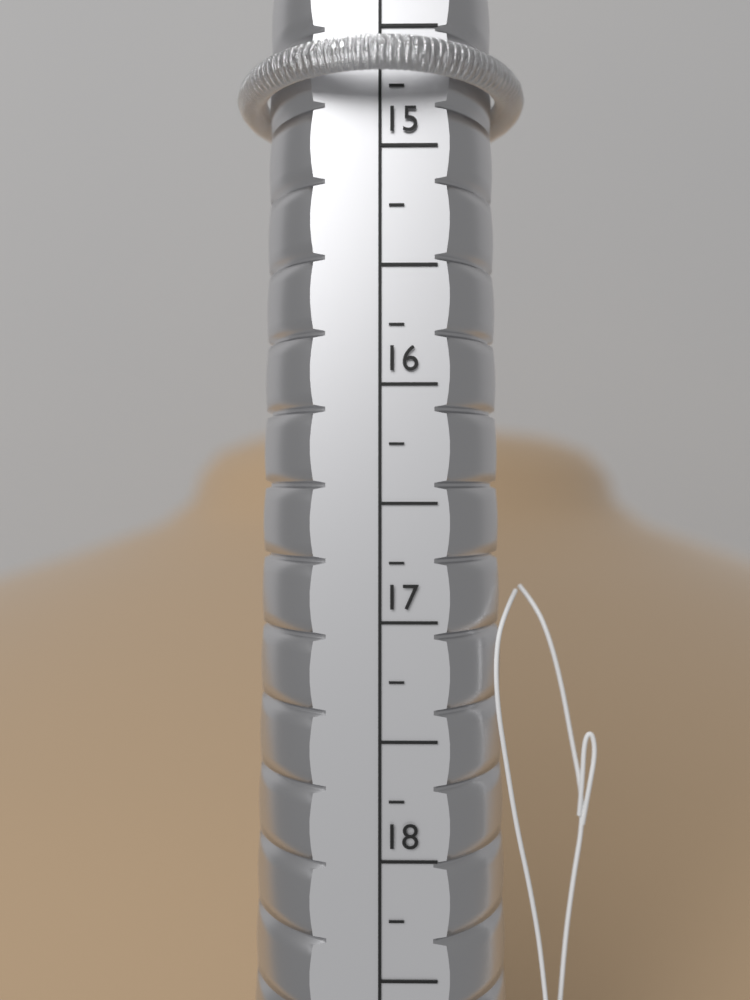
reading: 14.75 (no unit)
